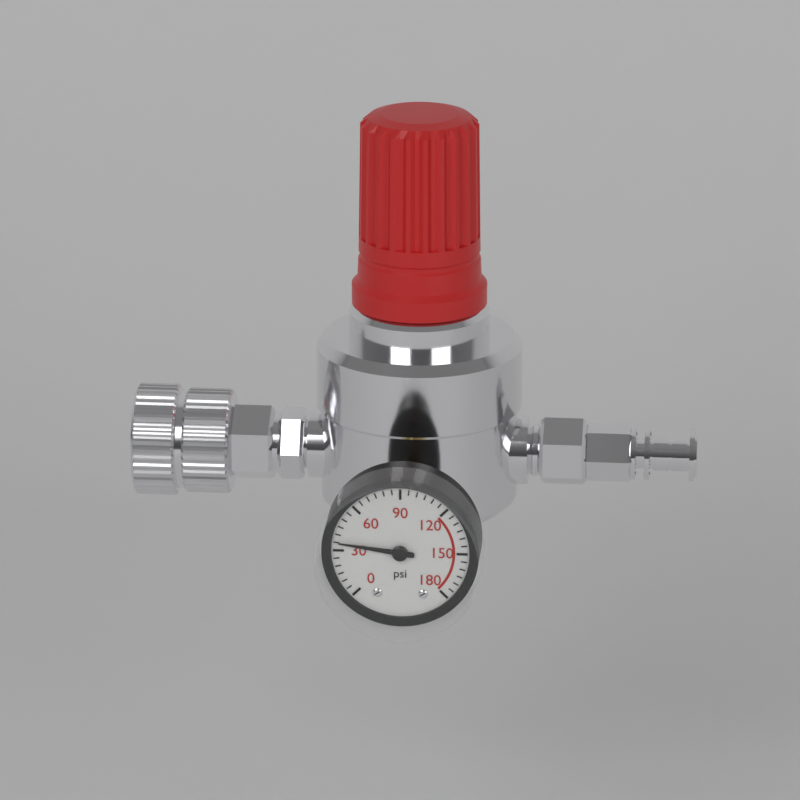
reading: 35 psi
